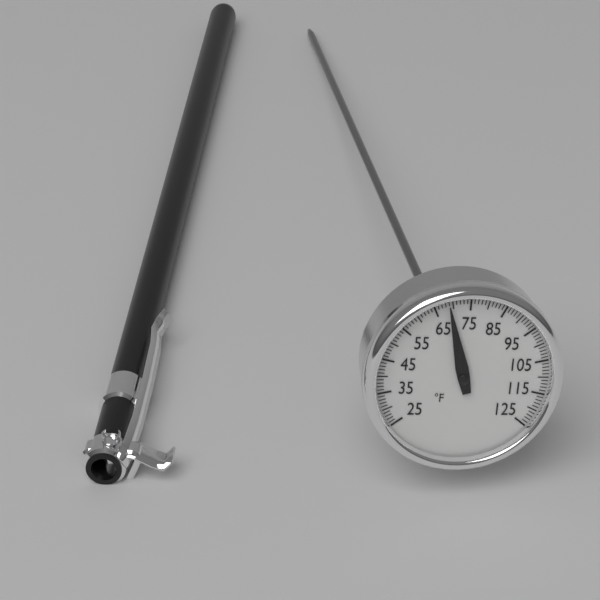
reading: 69 °F
